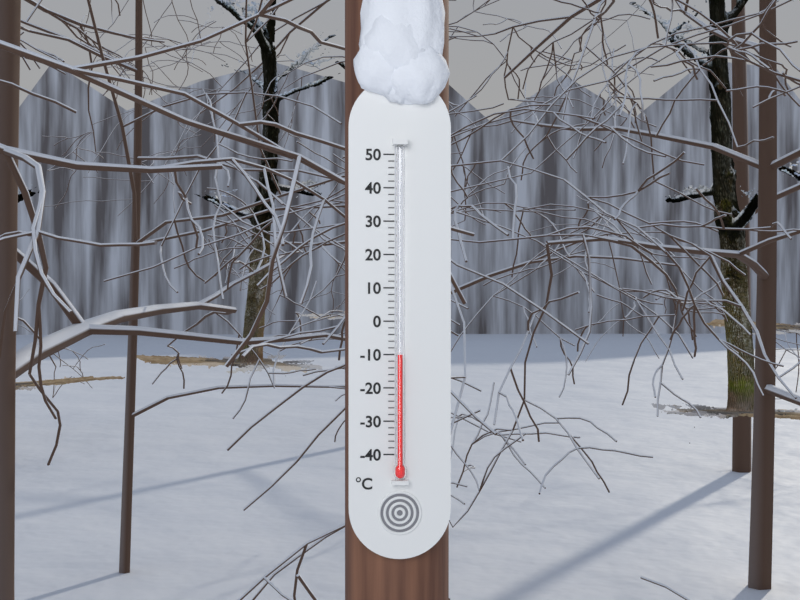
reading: -10 °C
